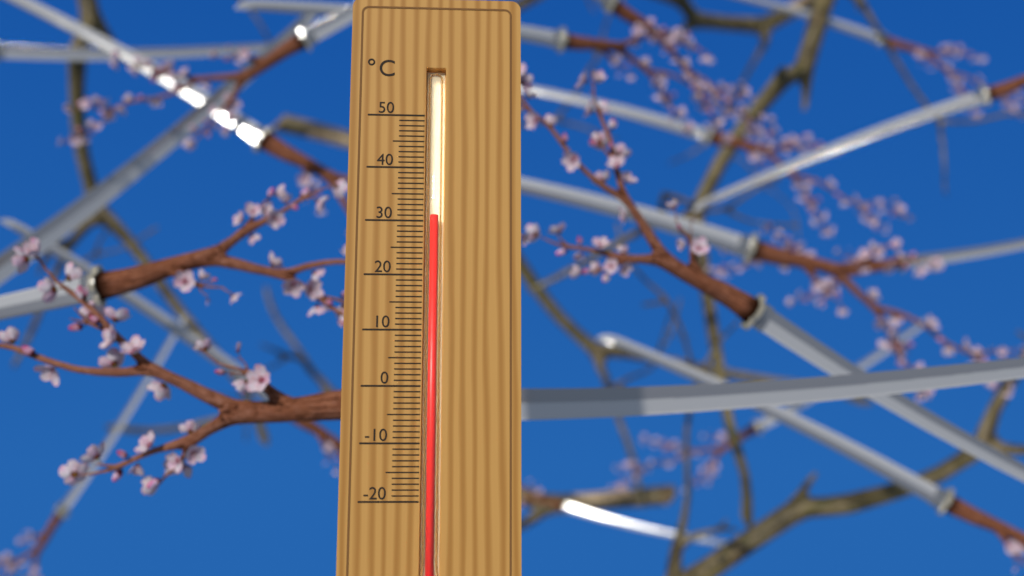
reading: 31 °C
